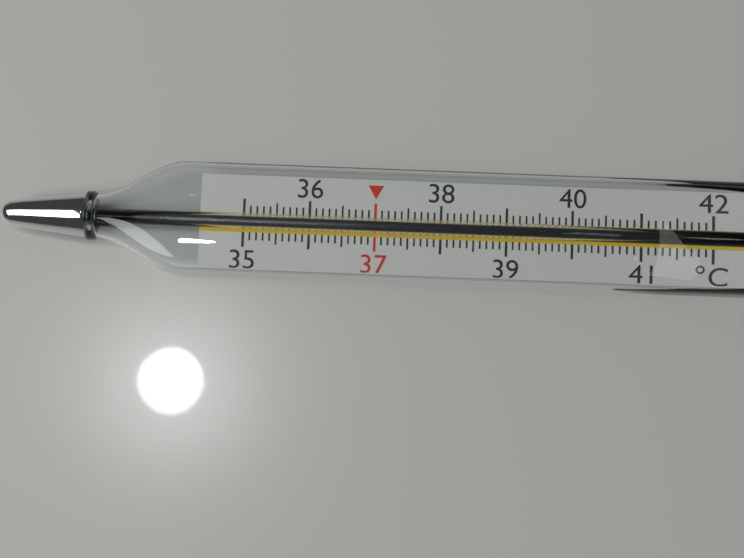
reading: 41.5 °C
